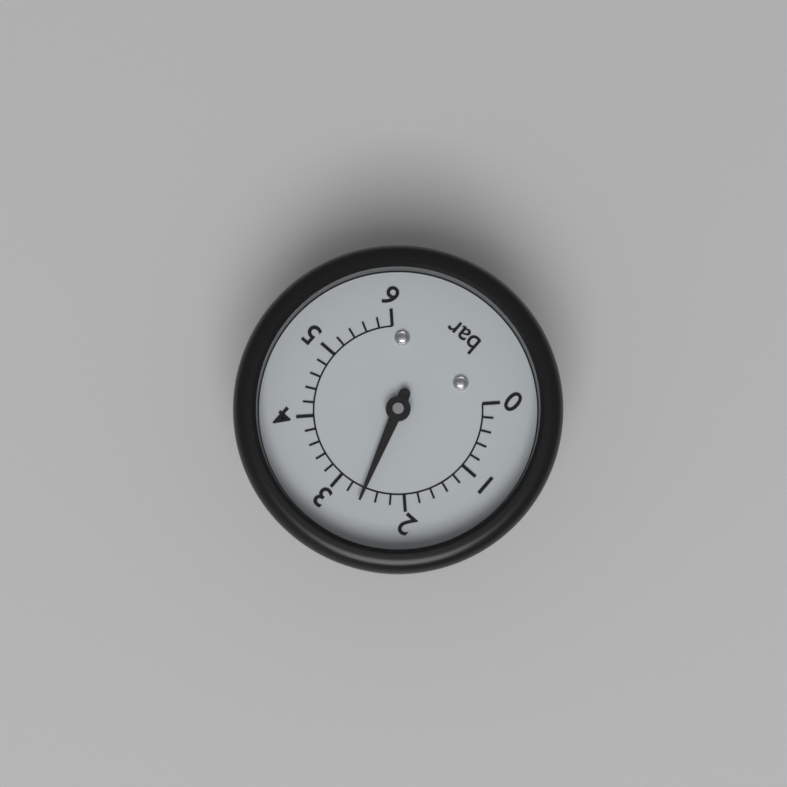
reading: 2.6 bar
